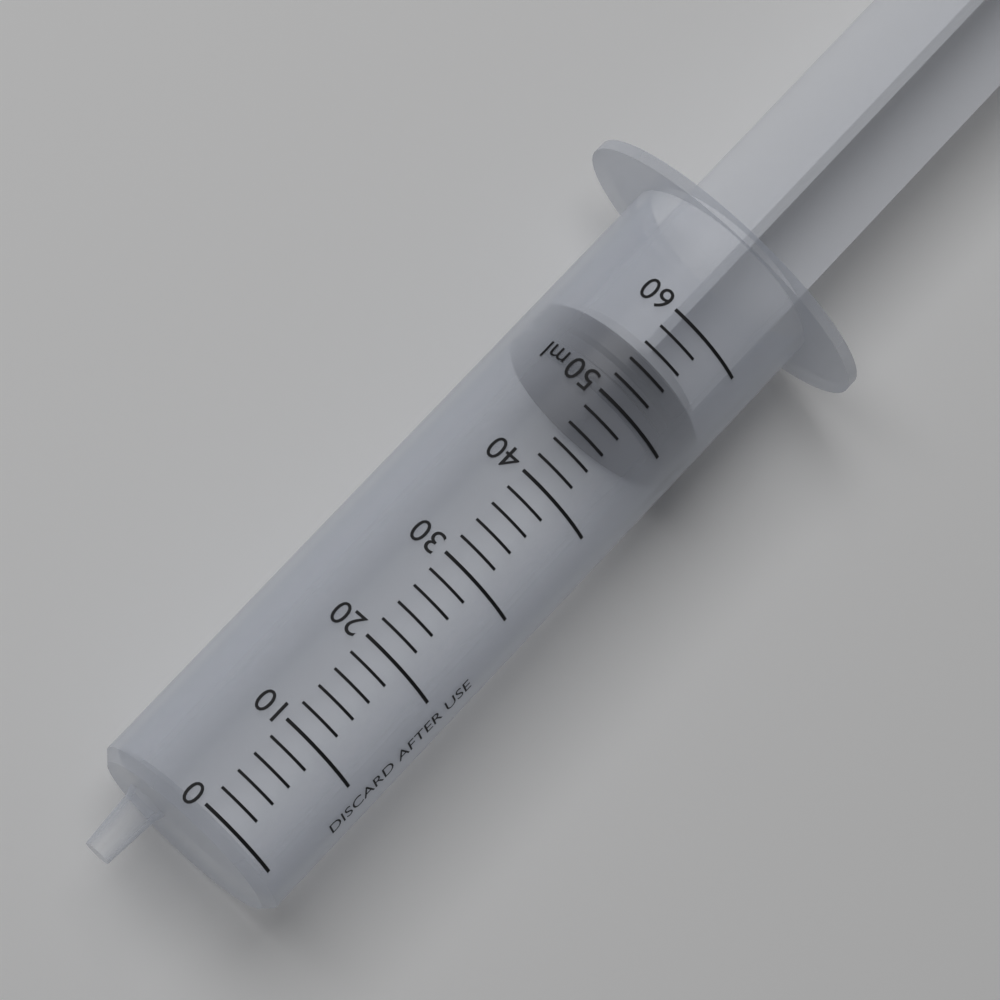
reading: 50 ml
